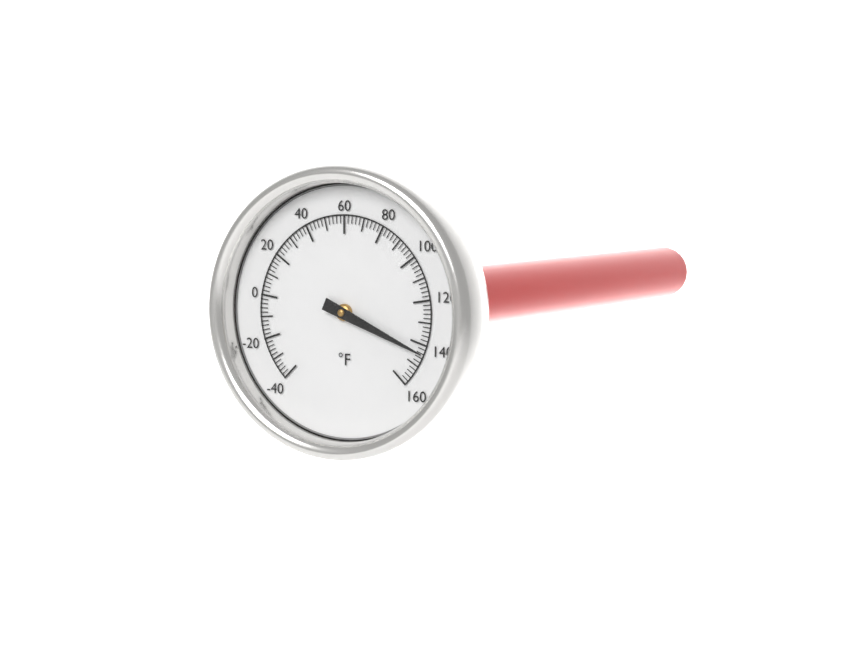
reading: 144 °F
